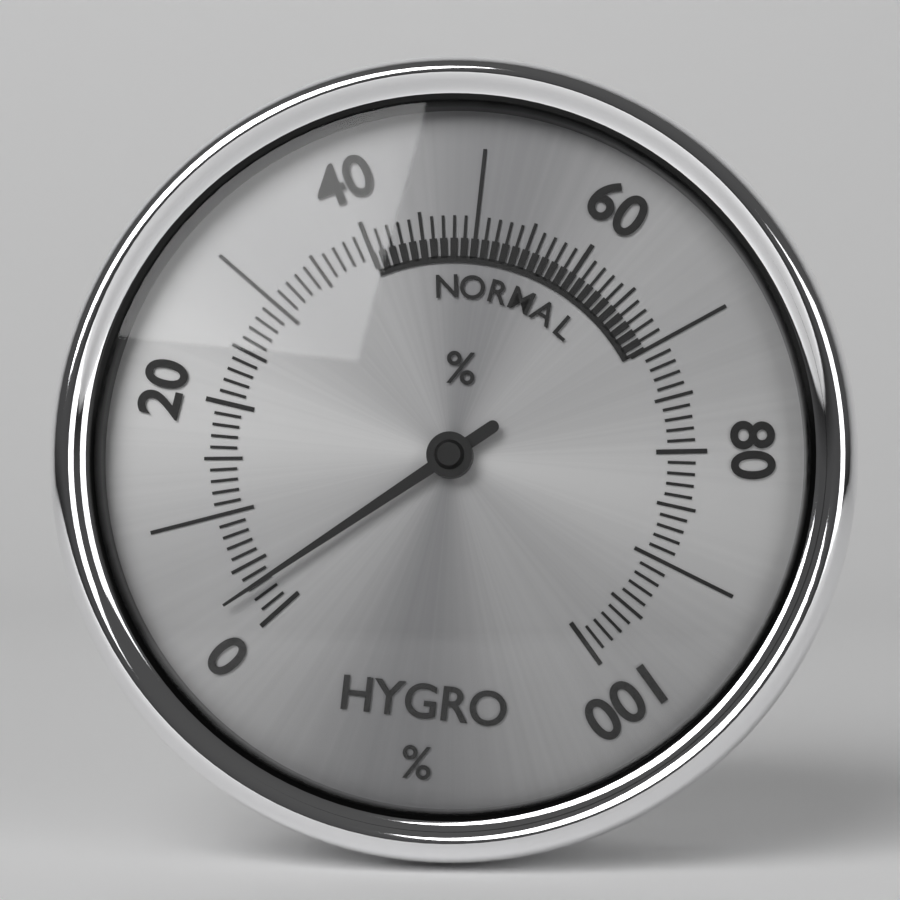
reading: 3 %
